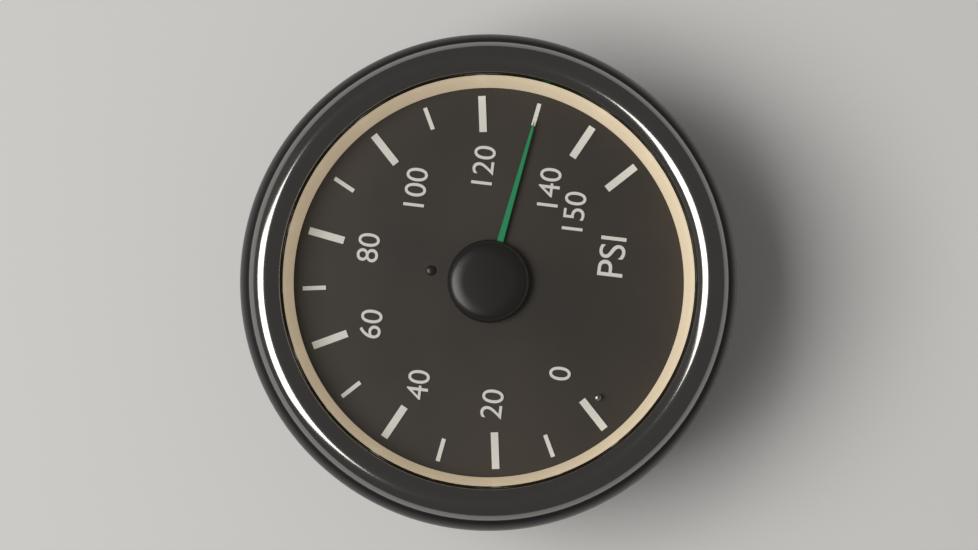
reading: 130 psi
